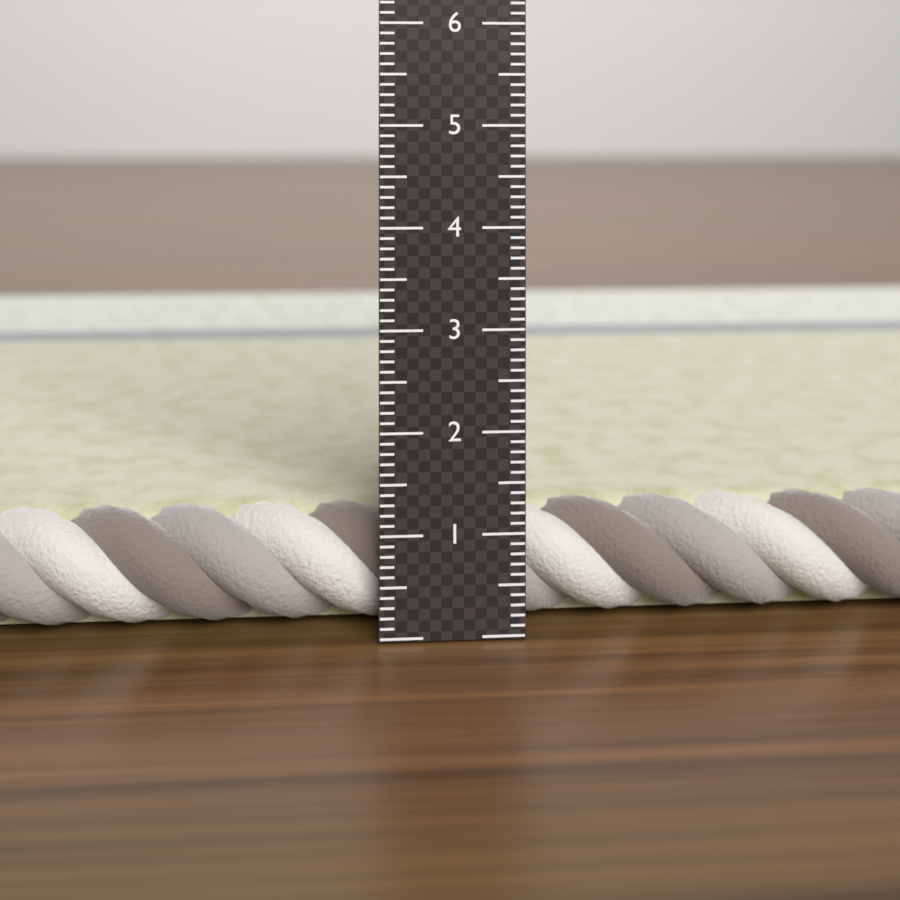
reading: 1.1 cm
